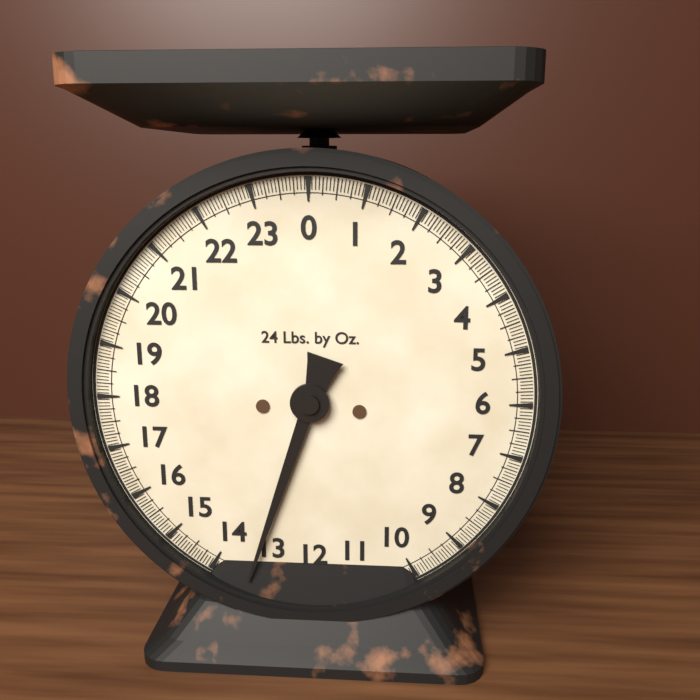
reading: 13.2500 lb
